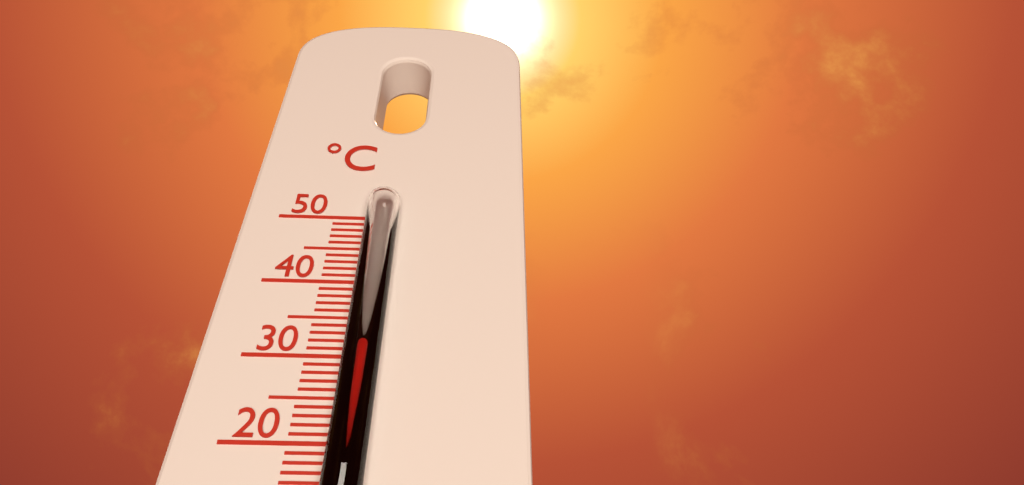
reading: 31 °C
